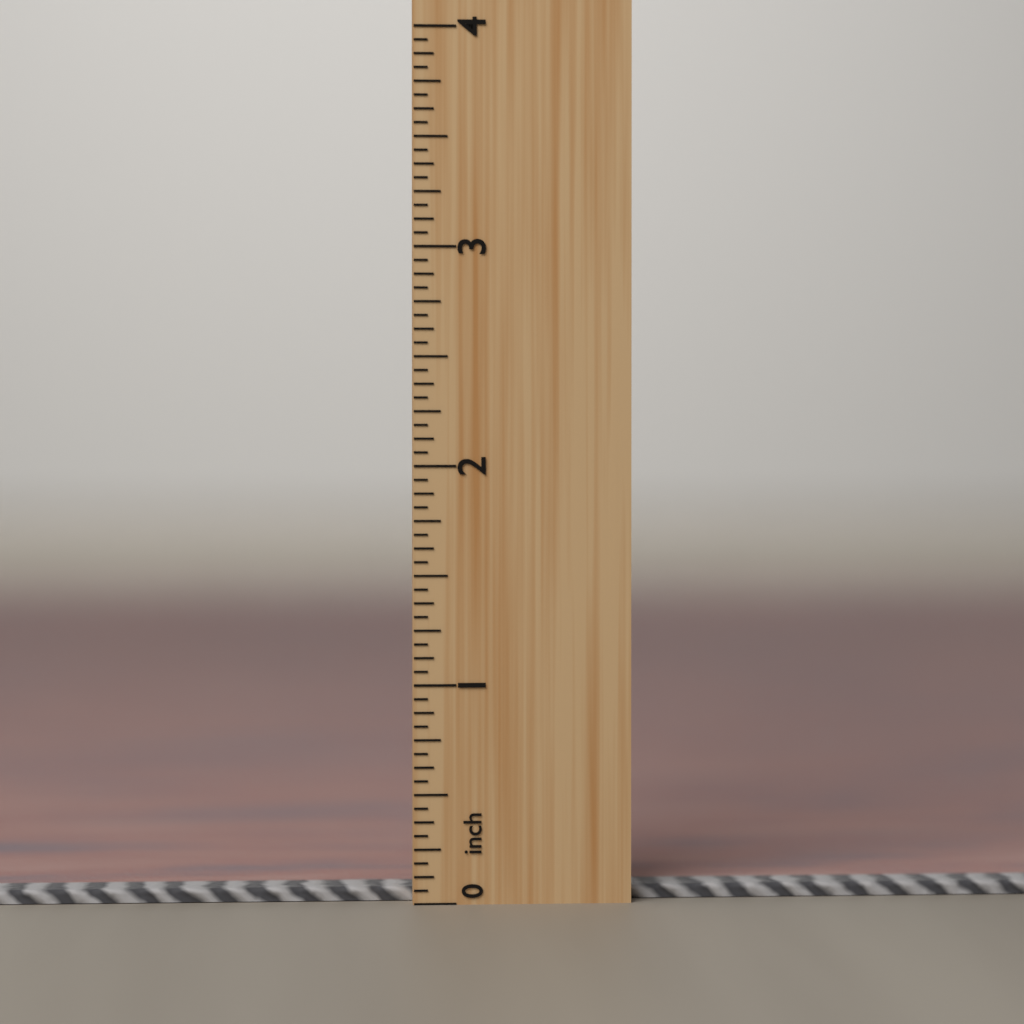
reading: 0.0625 inch
